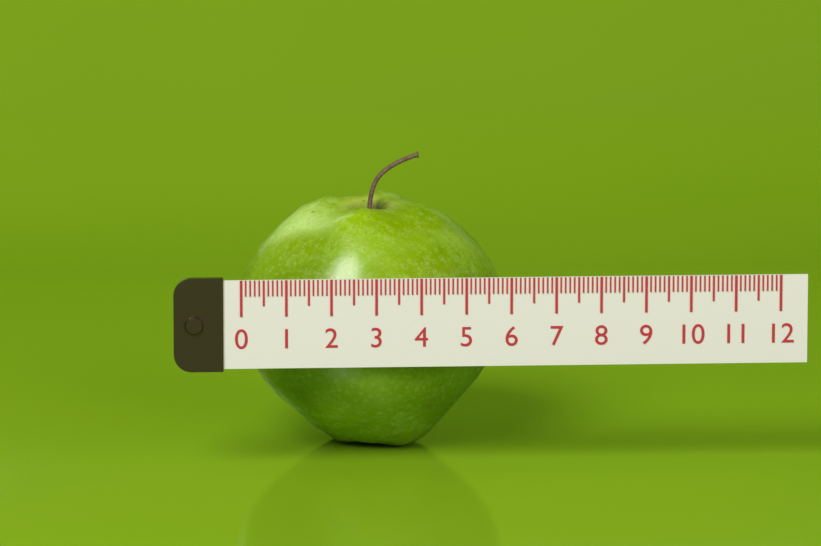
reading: 6.0 (no unit)
